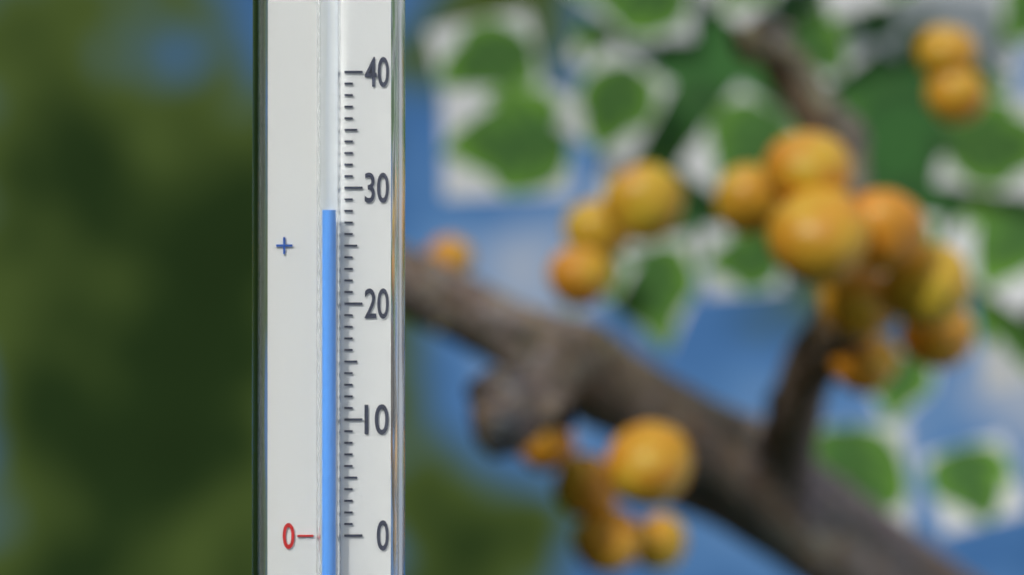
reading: 28 (no unit)
